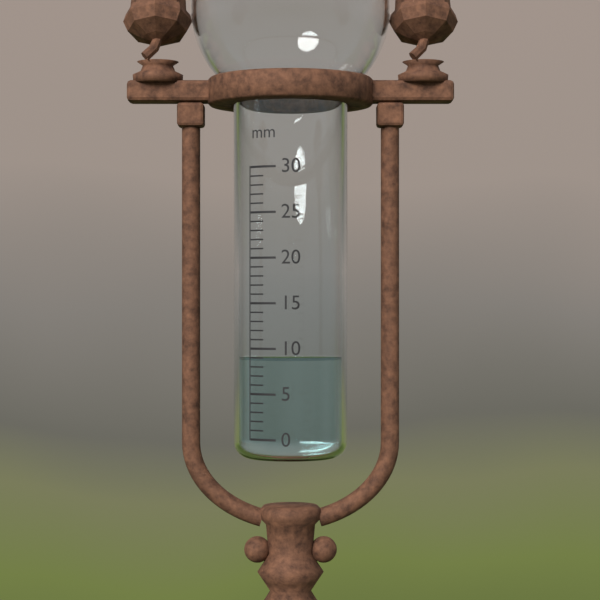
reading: 9 mm
